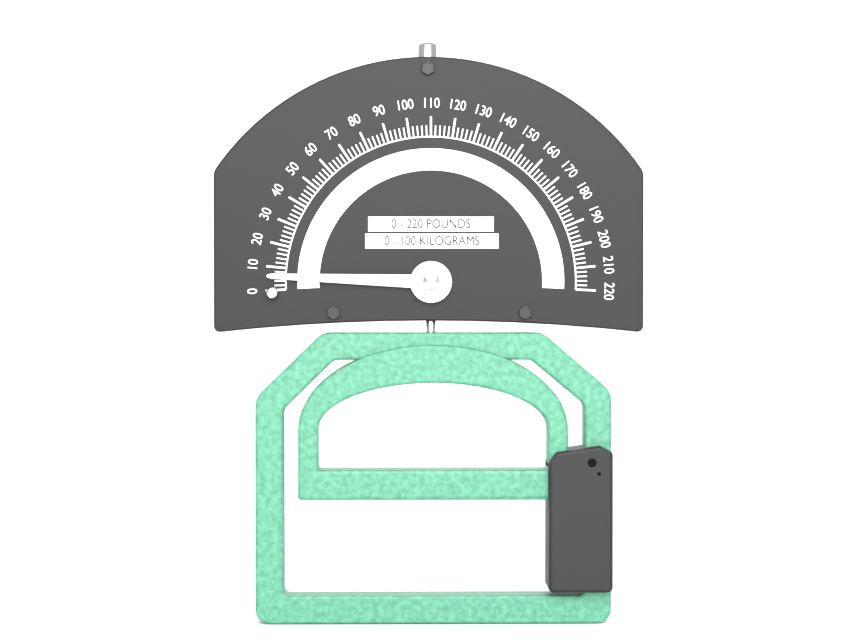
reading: 6 lb
